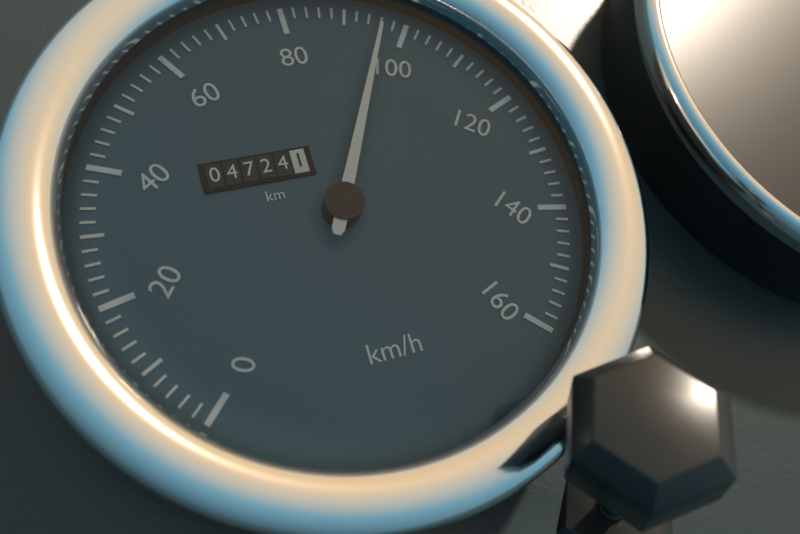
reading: 96 km/h
